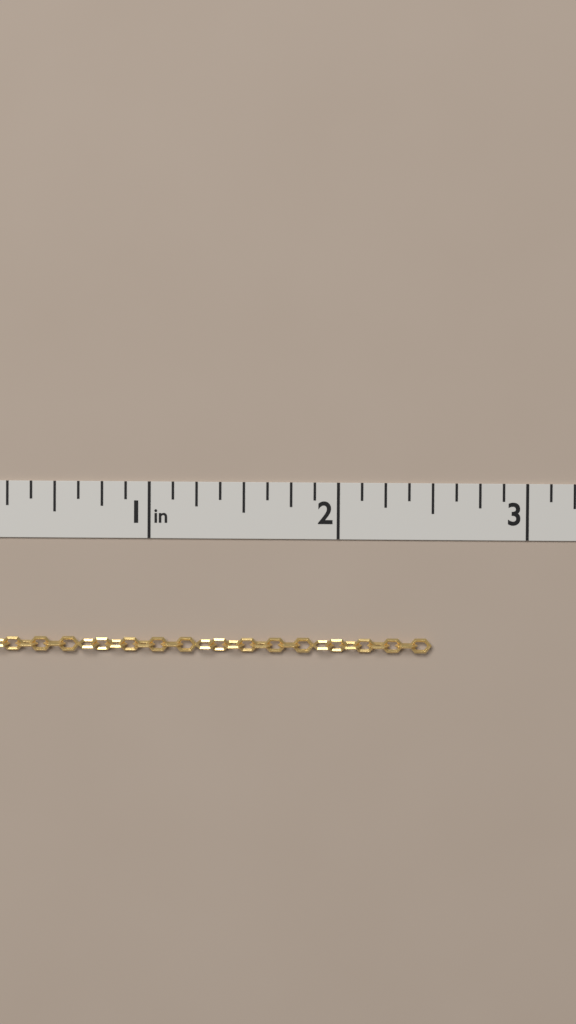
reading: 2.500 in
